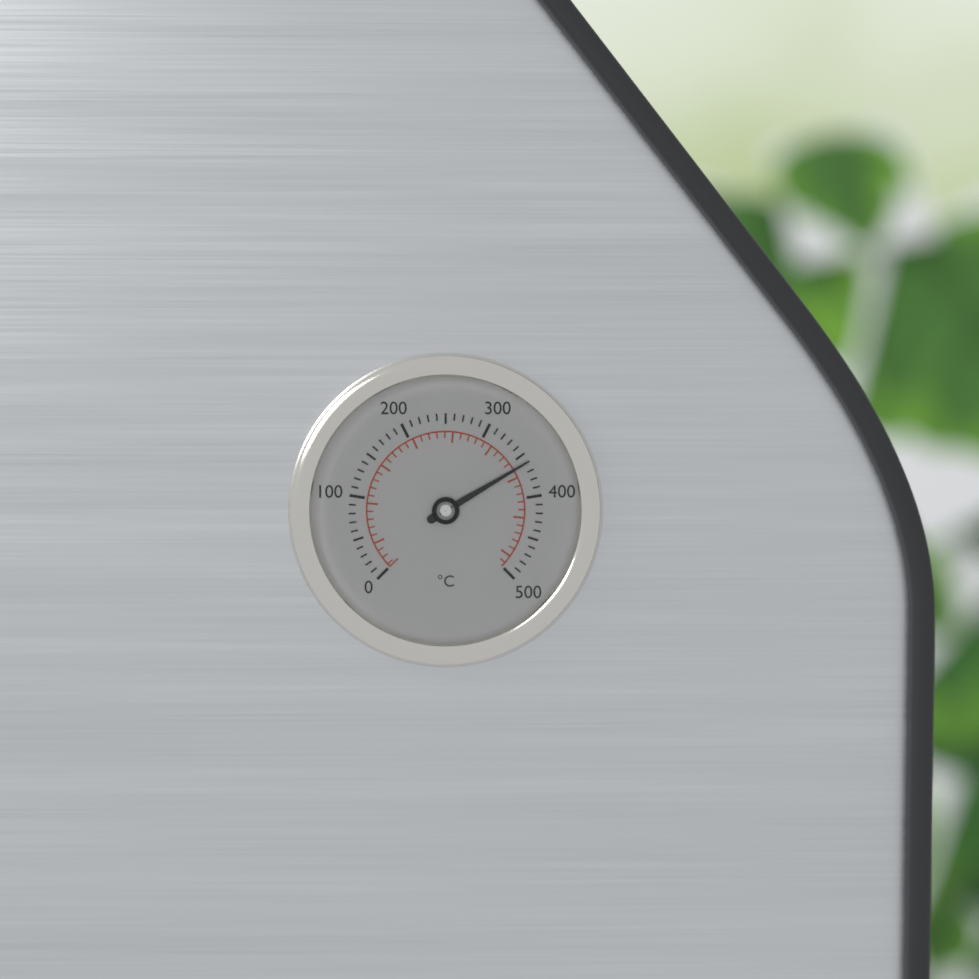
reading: 360 °C
